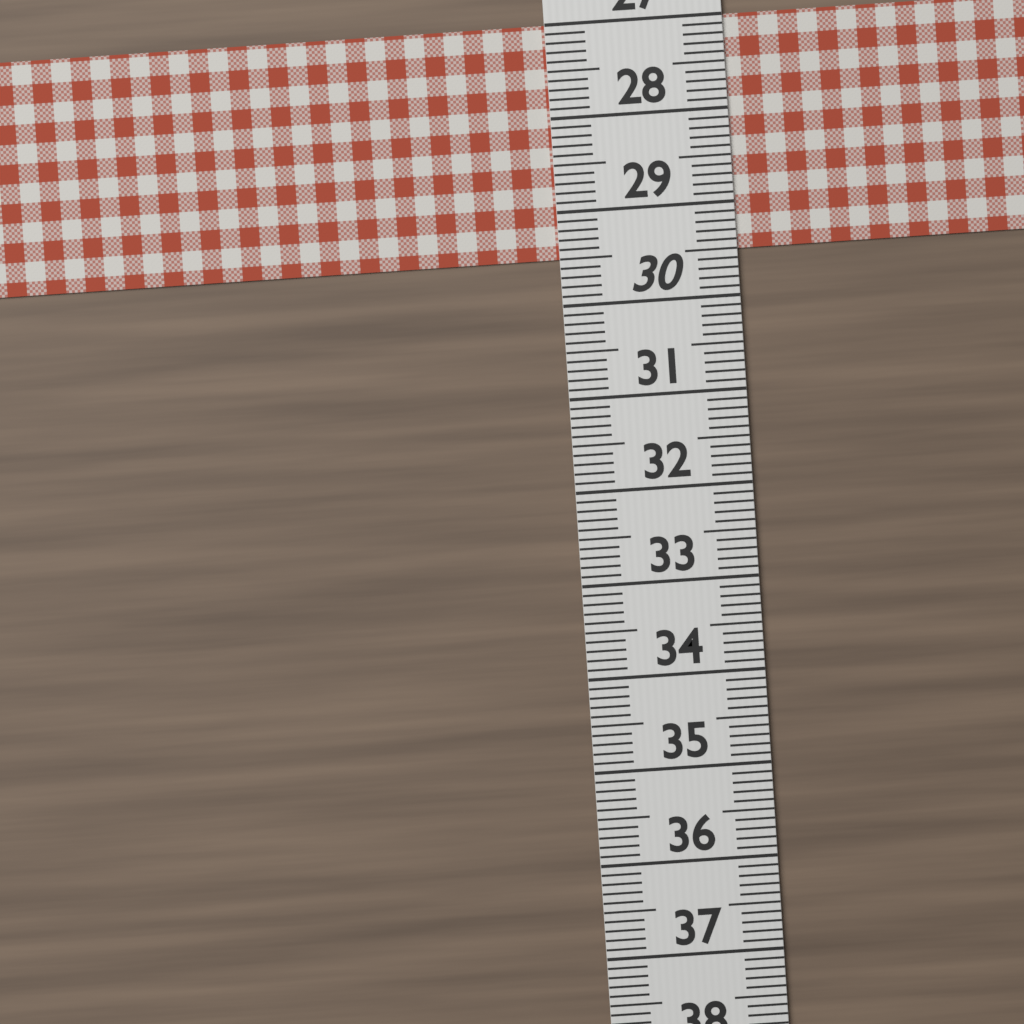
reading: 29.5 (no unit)
